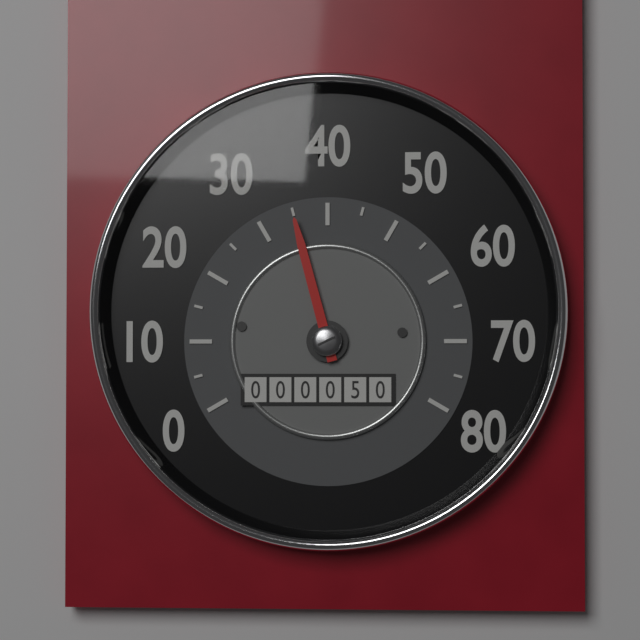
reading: 35 (no unit)
